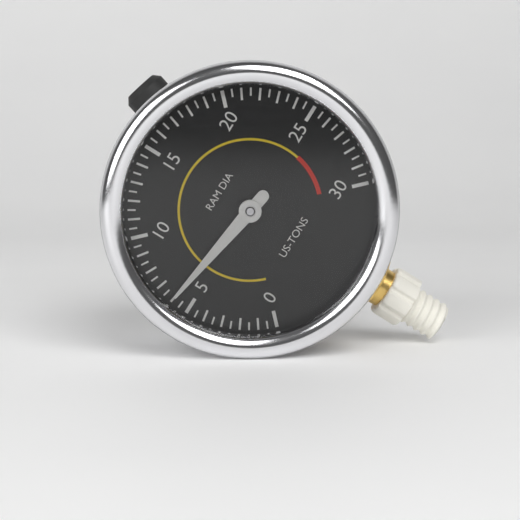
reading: 6.0 US-TONS
